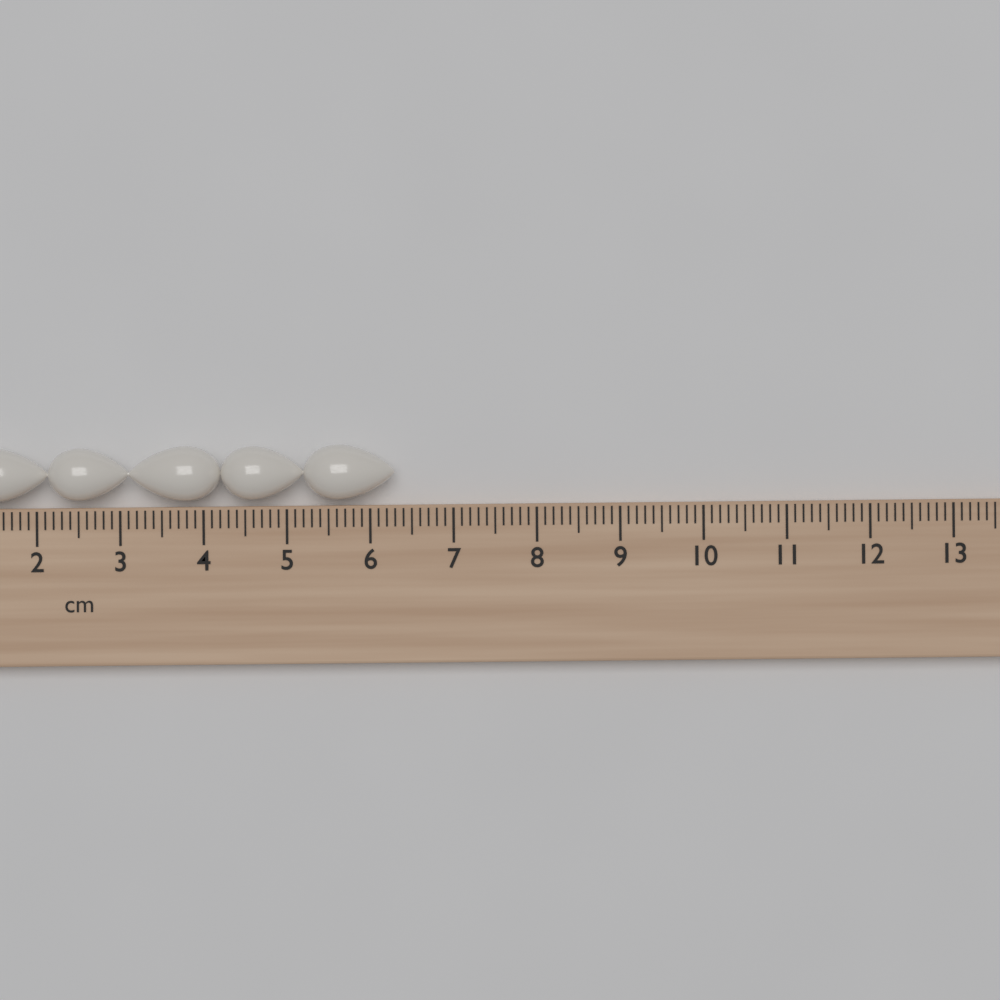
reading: 6.3 cm
